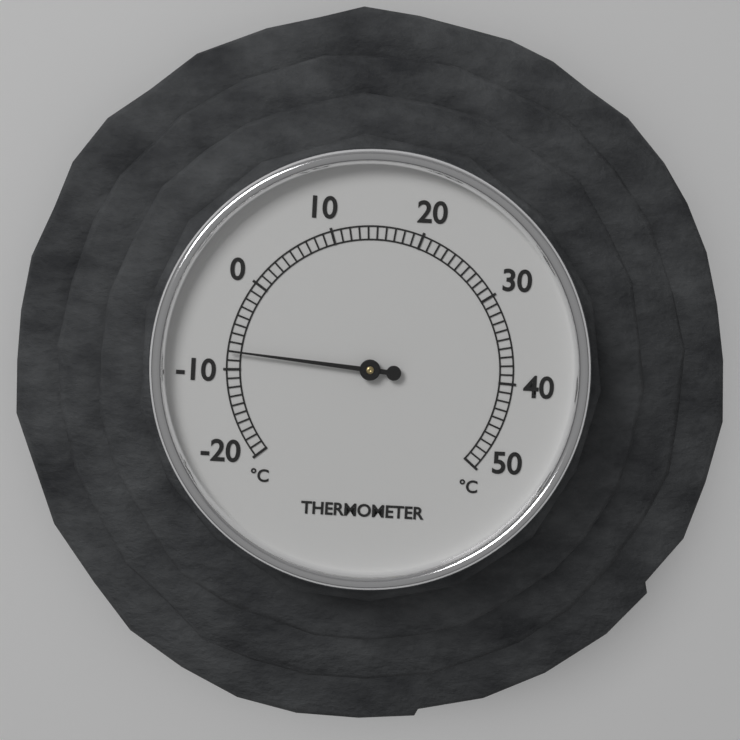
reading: -8 °C
